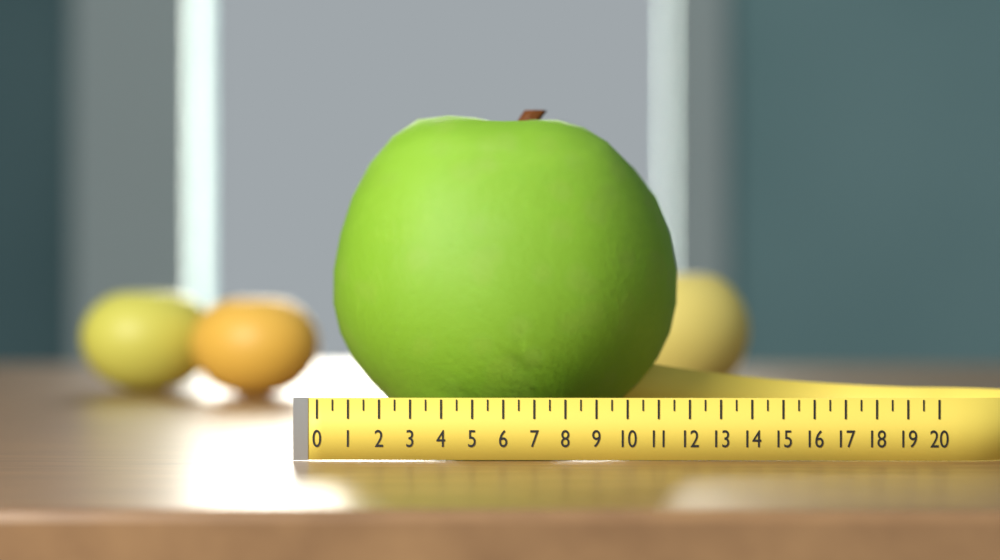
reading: 12.0 (no unit)
